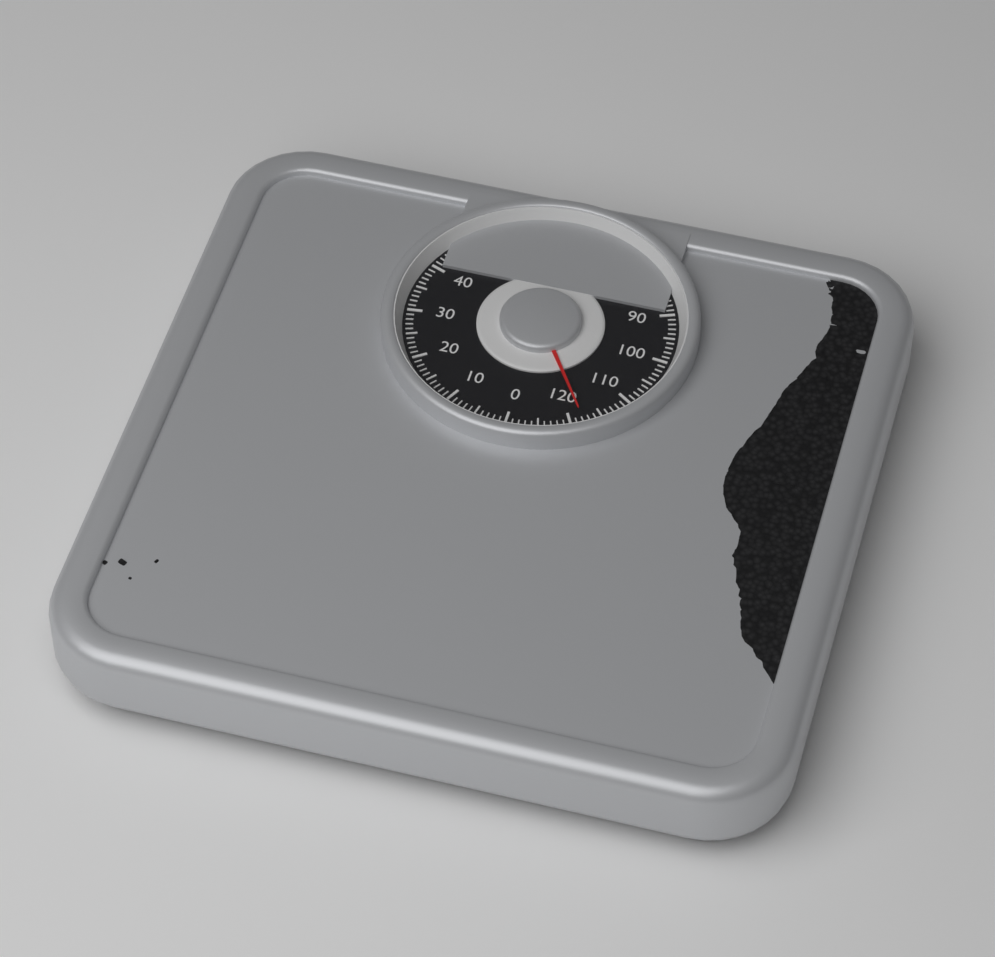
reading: 118 kg
